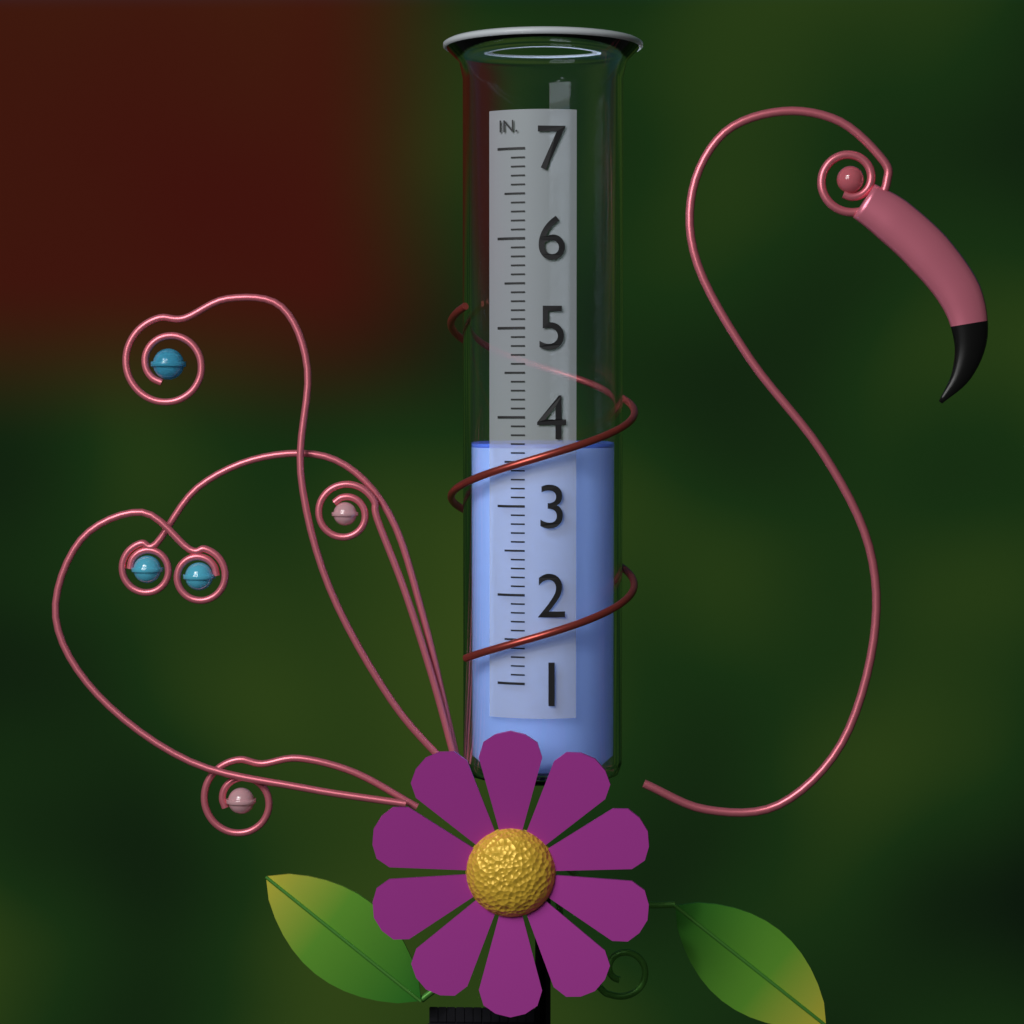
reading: 3.7 in
